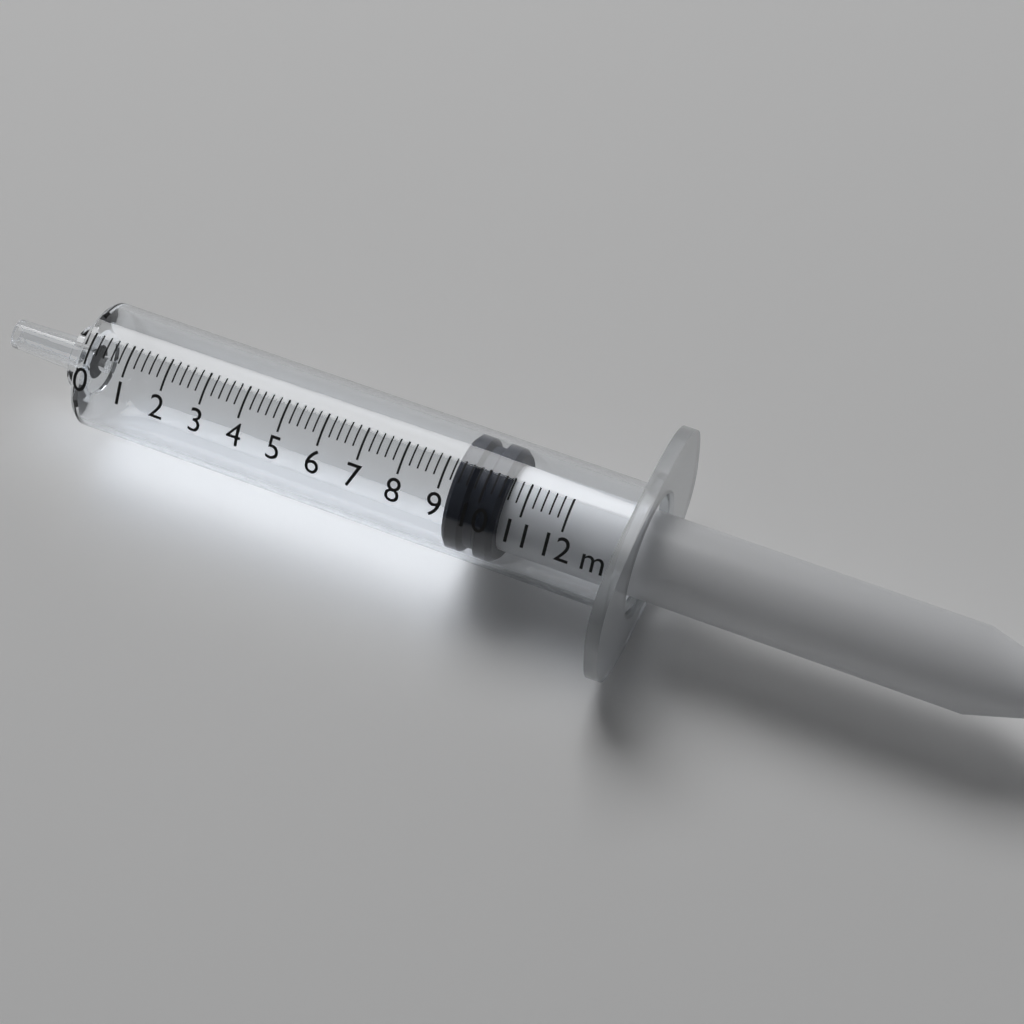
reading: 9.2 ml
